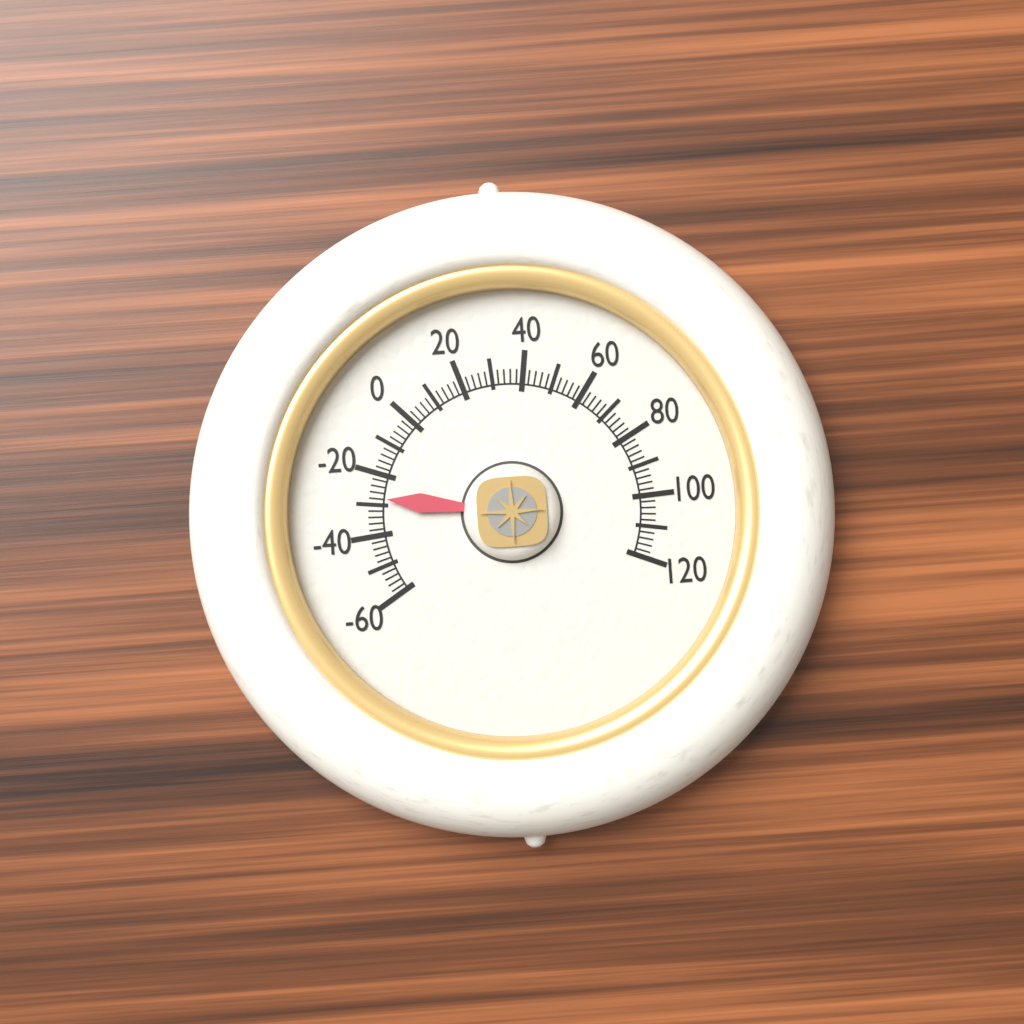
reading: -28 (no unit)
